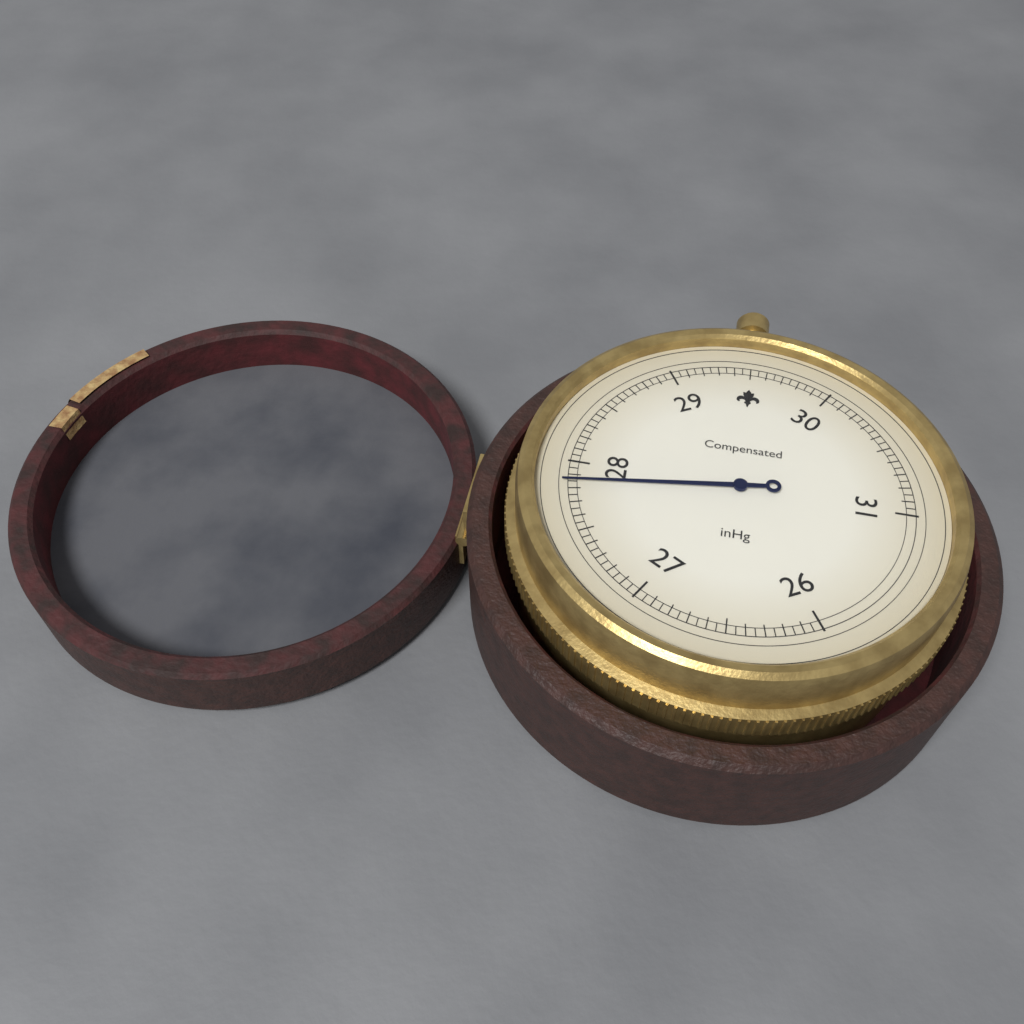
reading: 27.85 inHg
